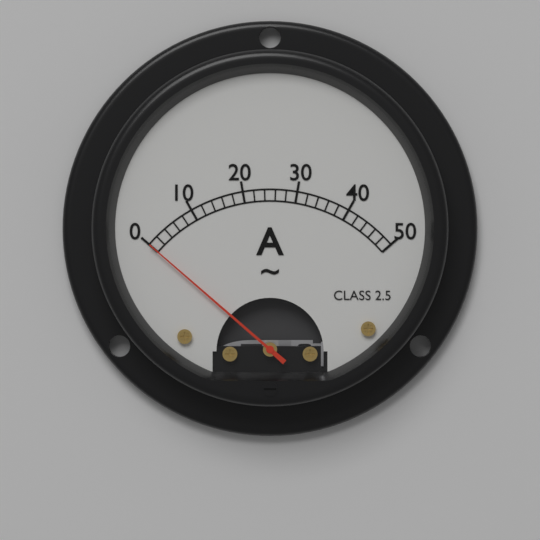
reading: 0 A
